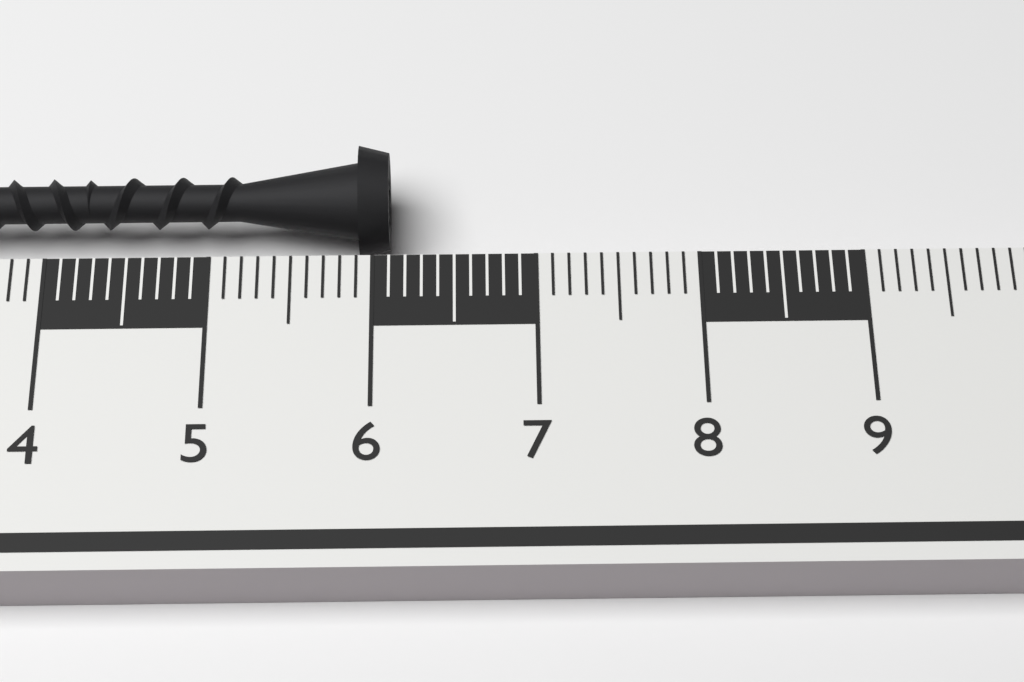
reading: 6.1 cm
